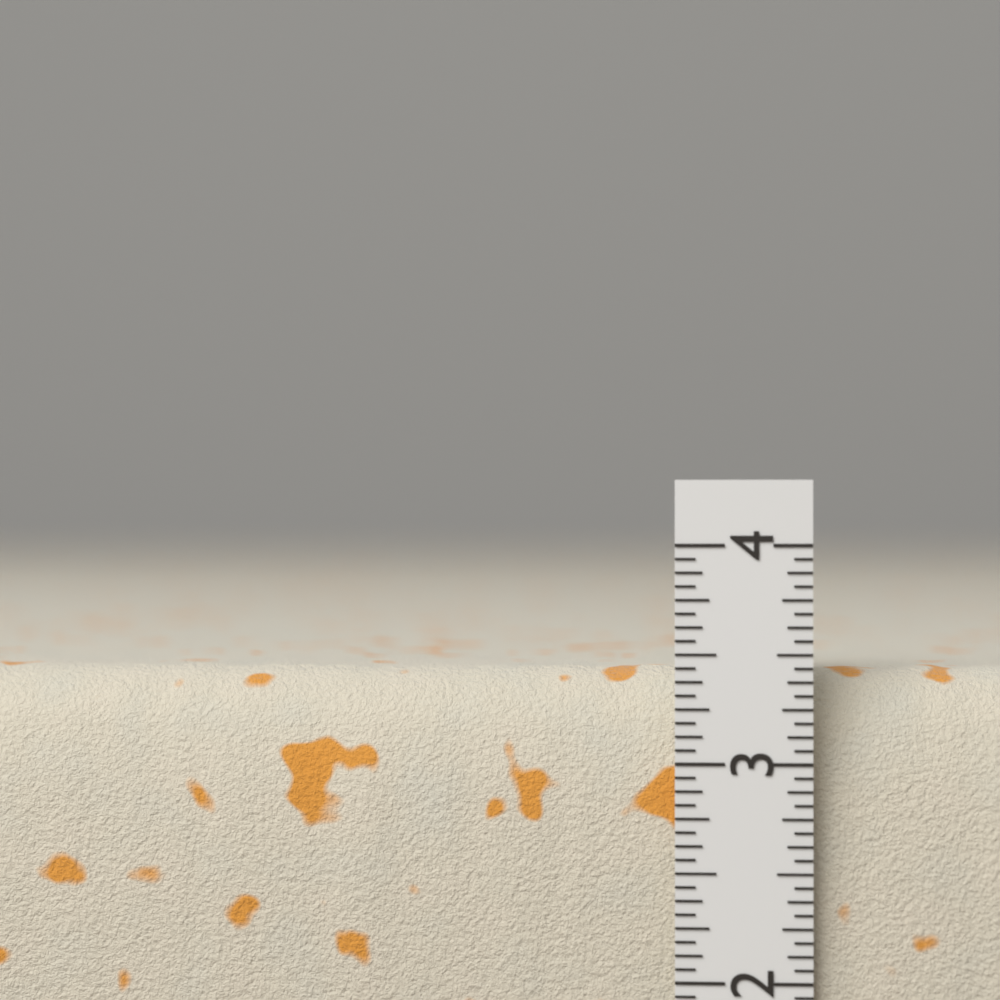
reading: 3.4375 in
